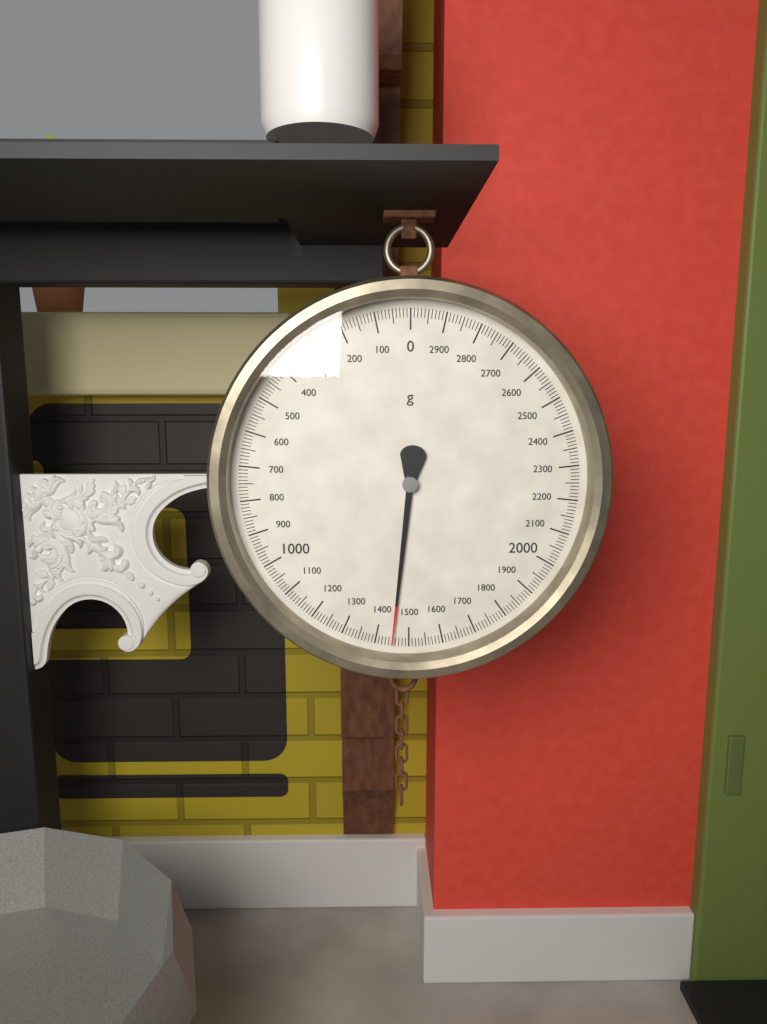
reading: 1450 g
